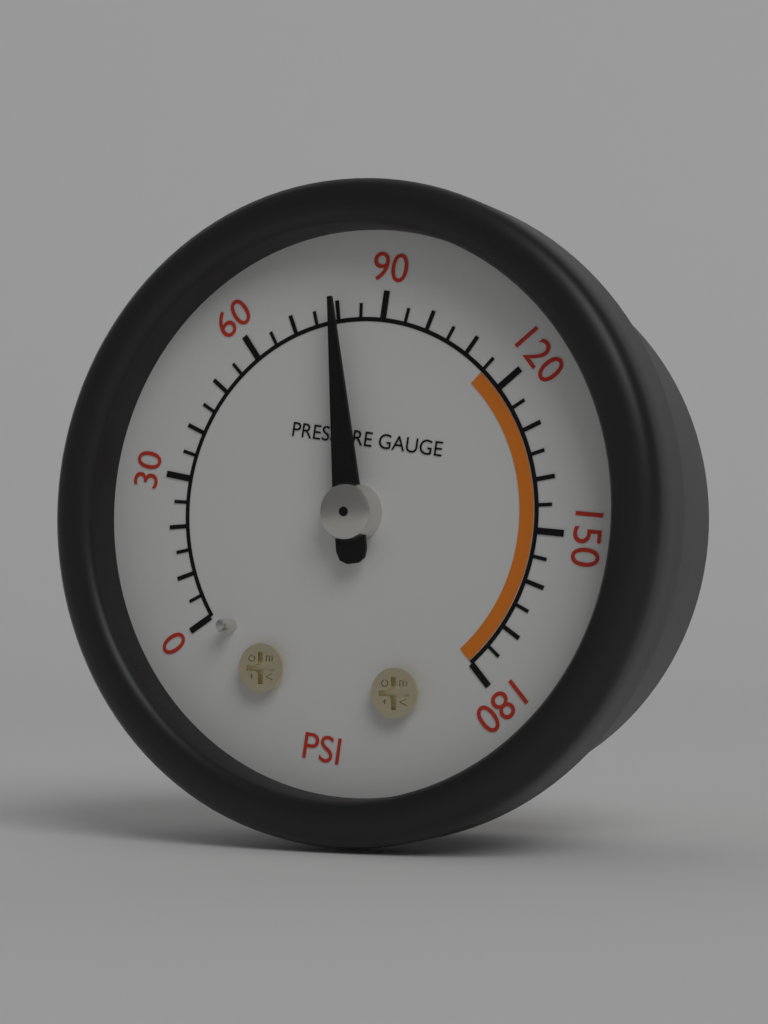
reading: 80 psi
